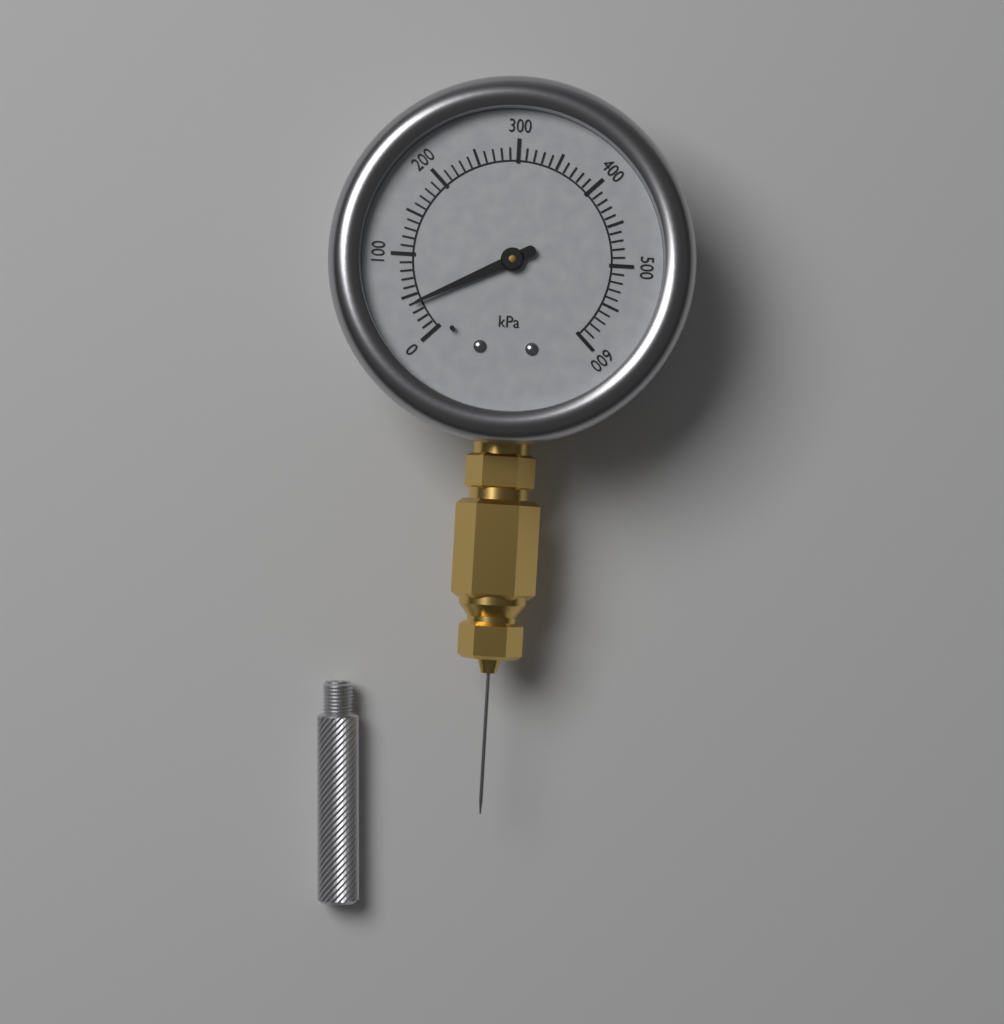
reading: 40 kPa
